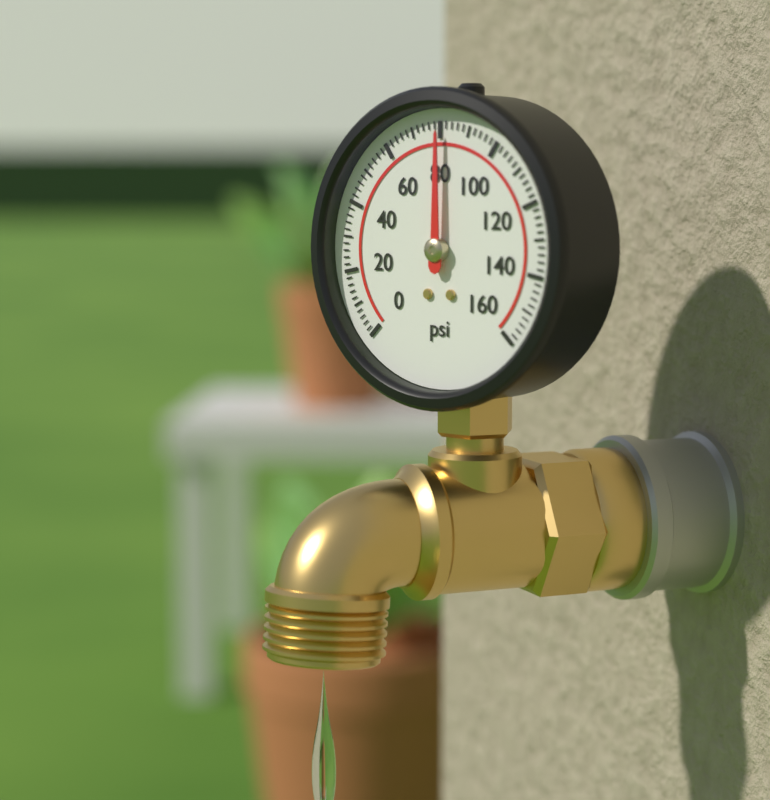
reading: 80 psi
